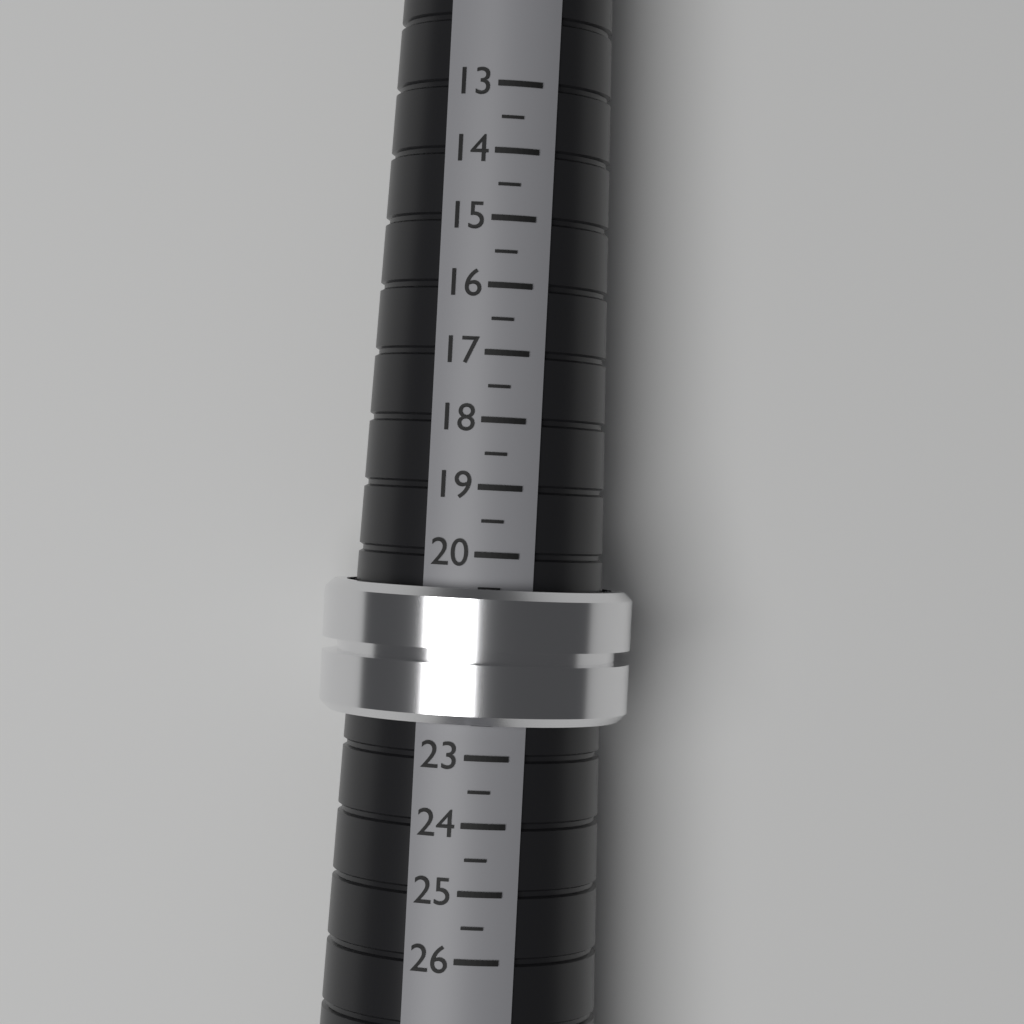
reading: 22.5 (no unit)
